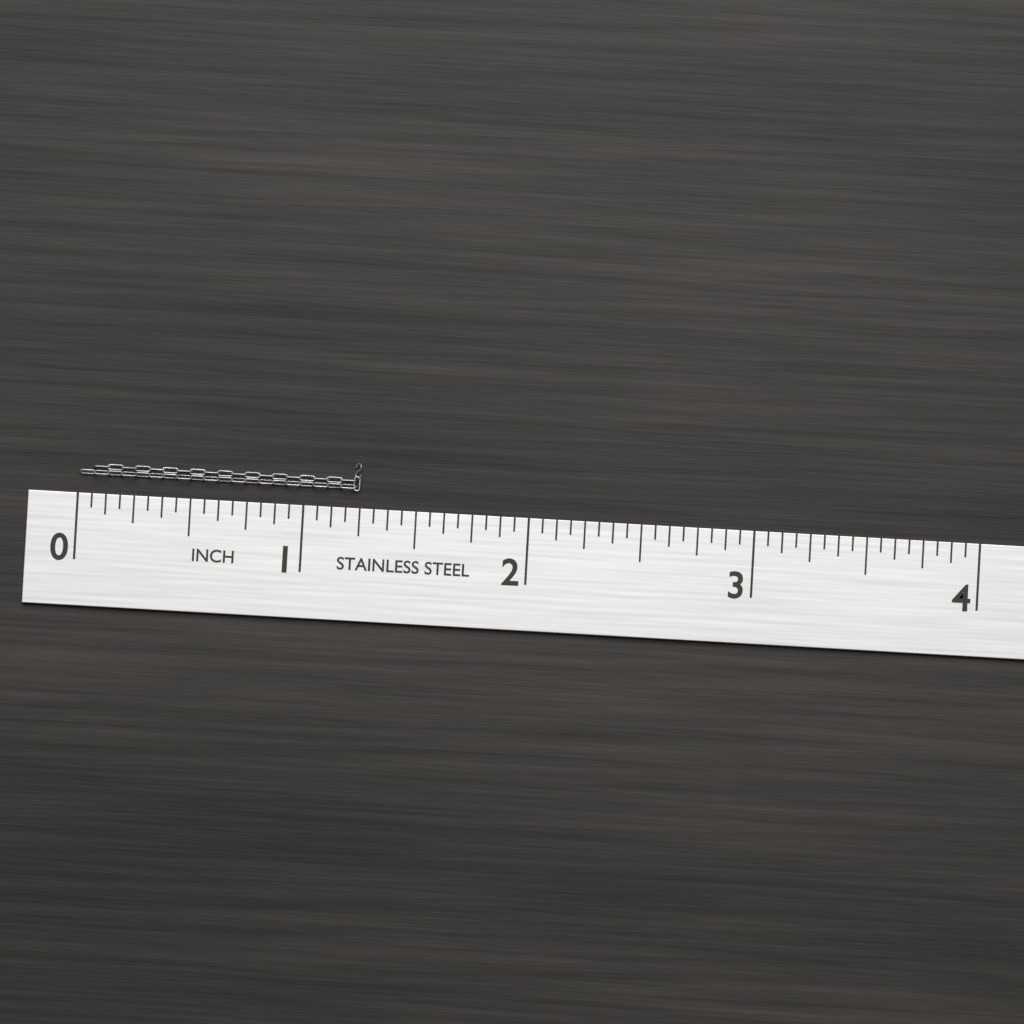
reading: 1.2500 in
